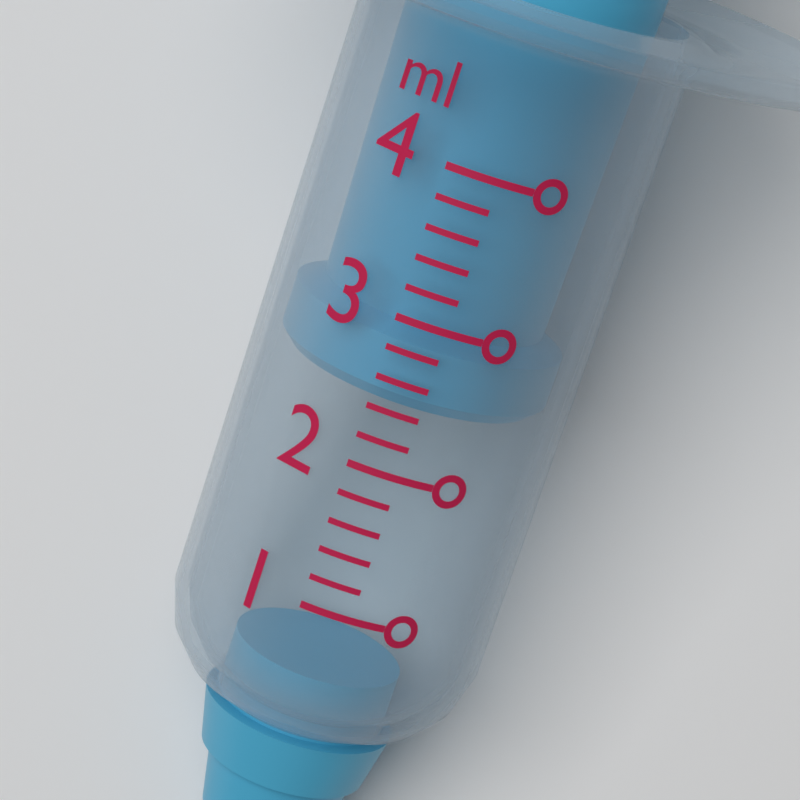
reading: 2.4 ml
